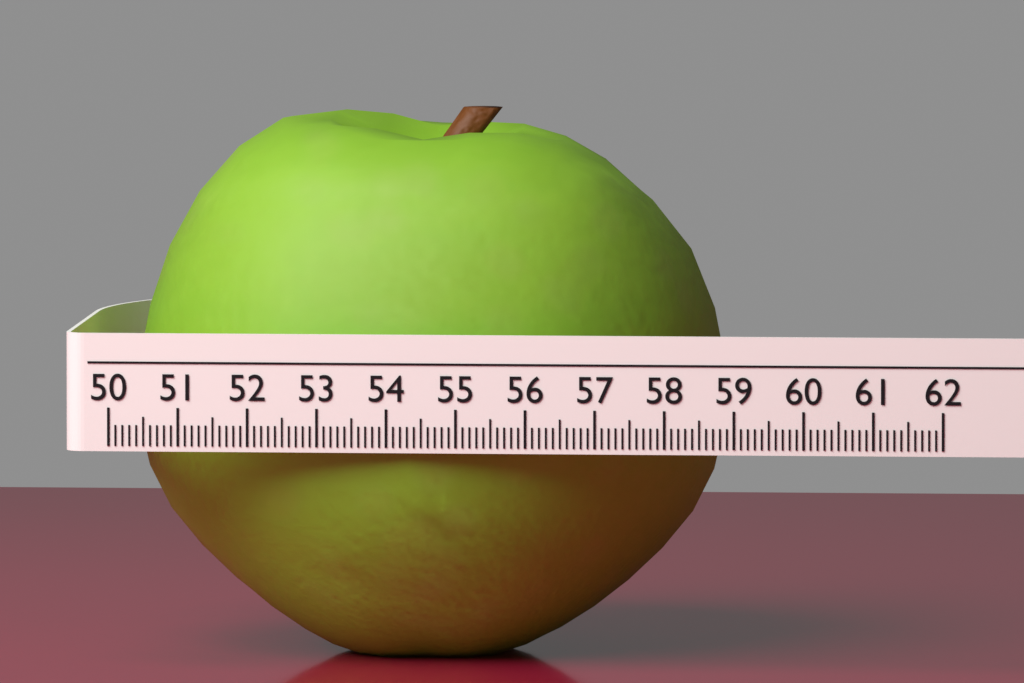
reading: 58.6 (no unit)
